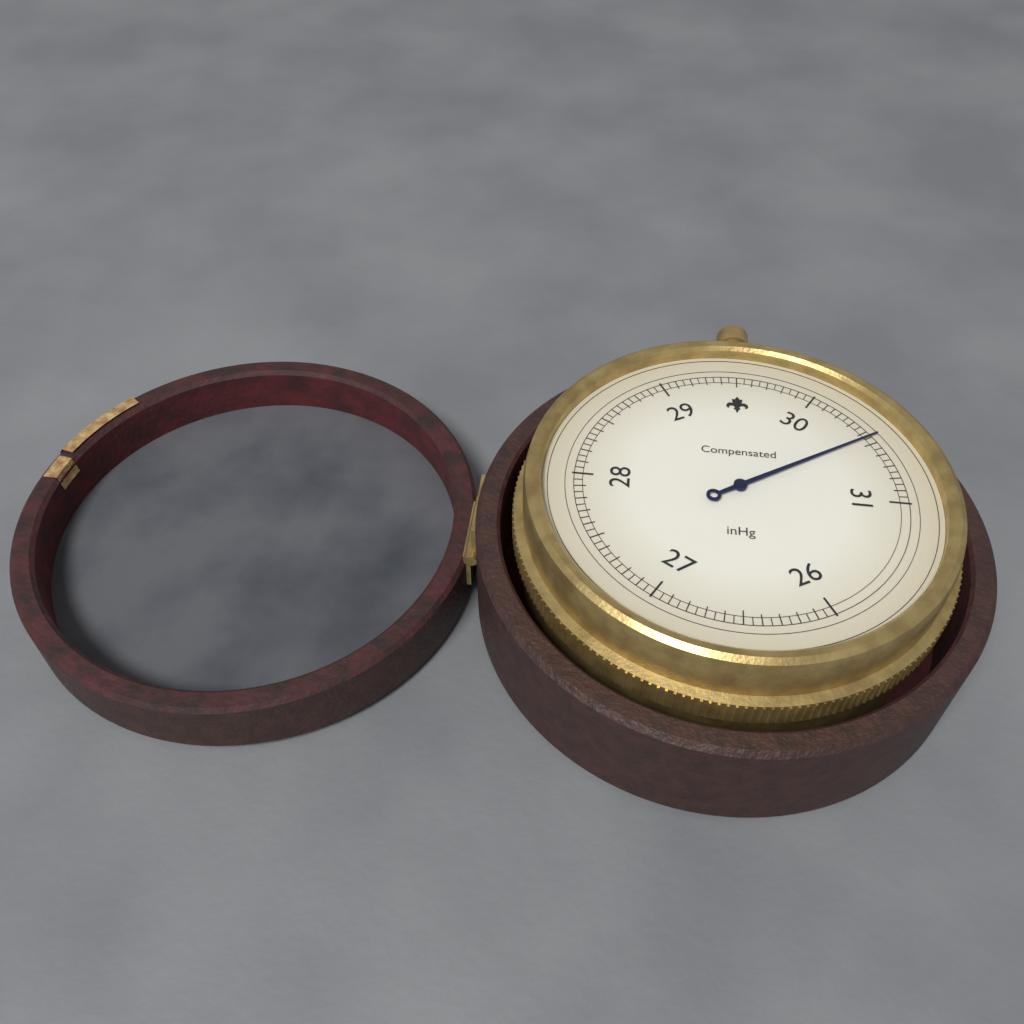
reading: 30.45 inHg
